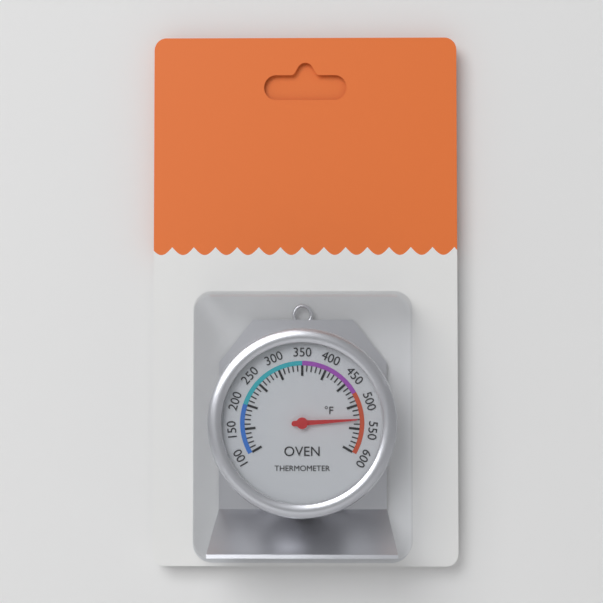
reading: 530 °F
